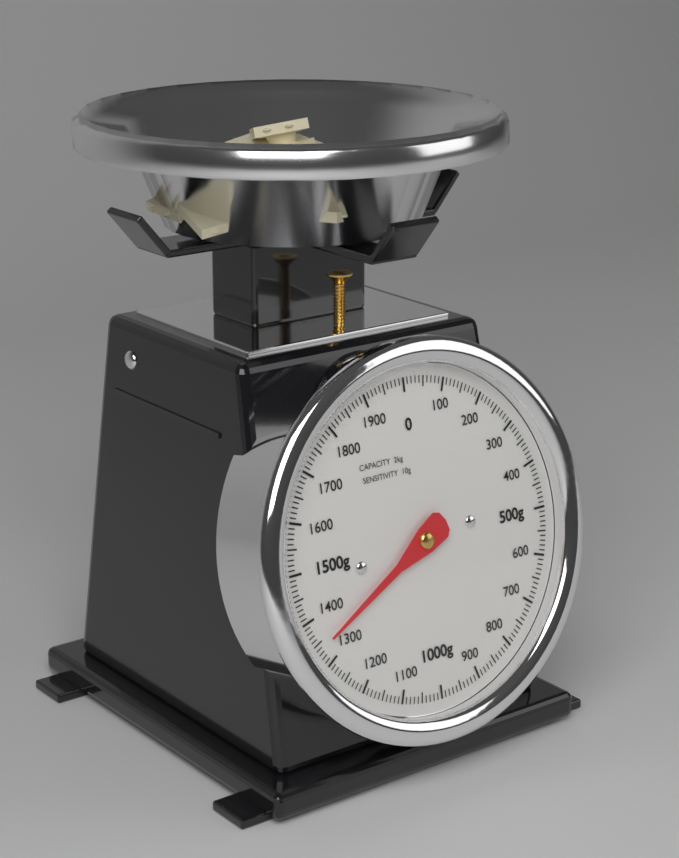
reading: 1340 g
